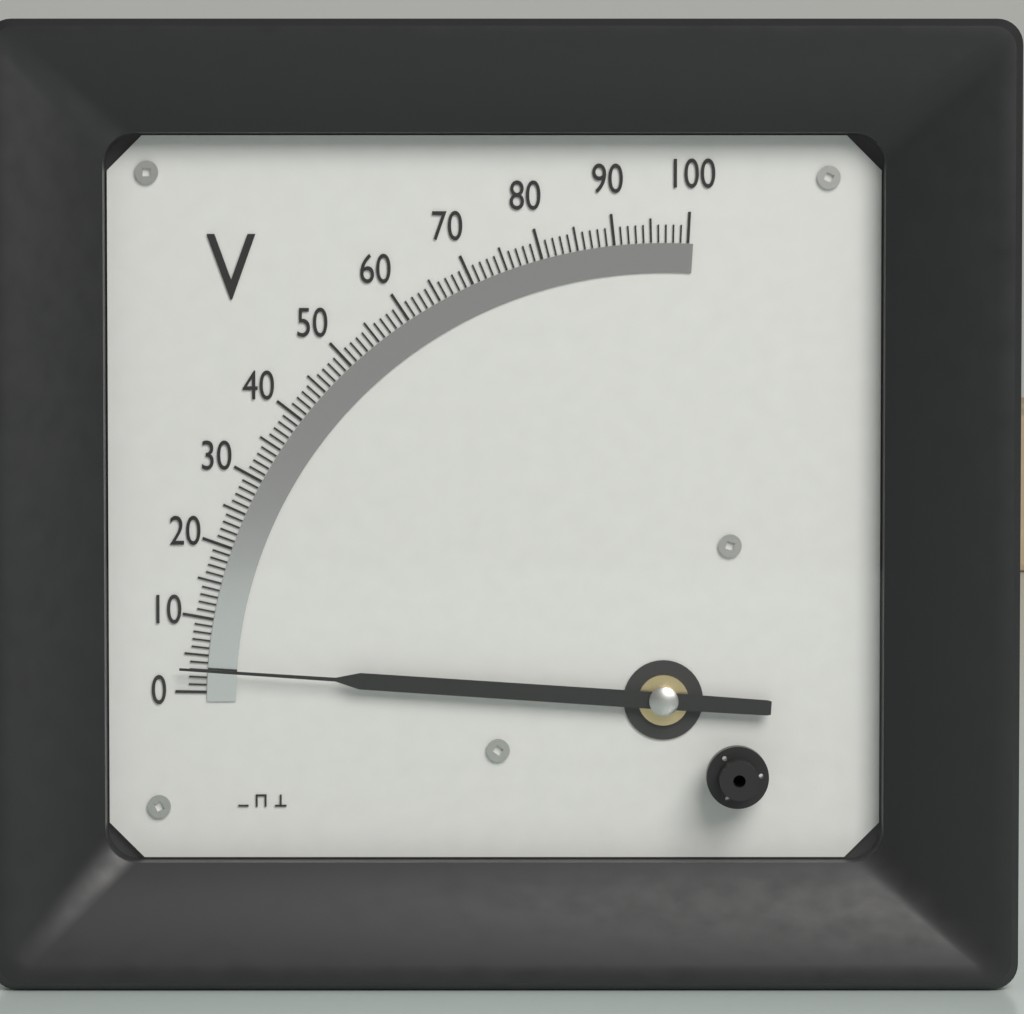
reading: 3 V
